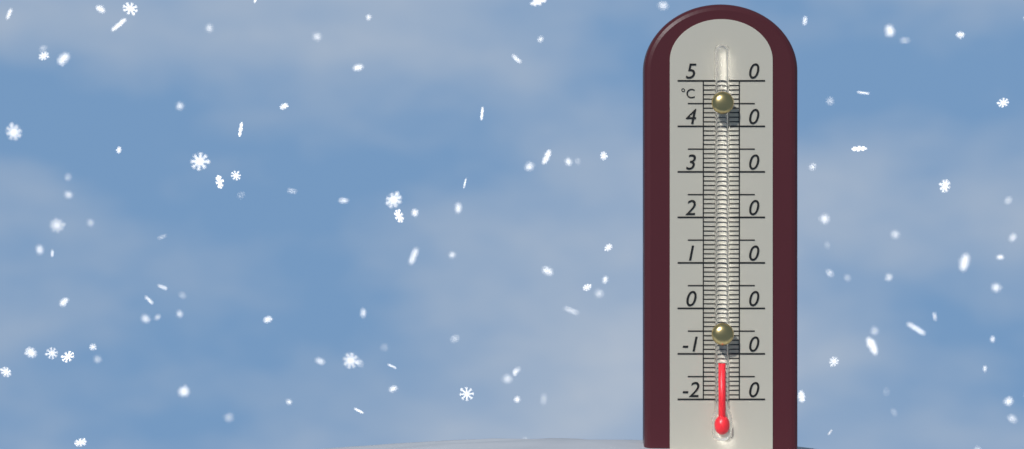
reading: -12 °C
